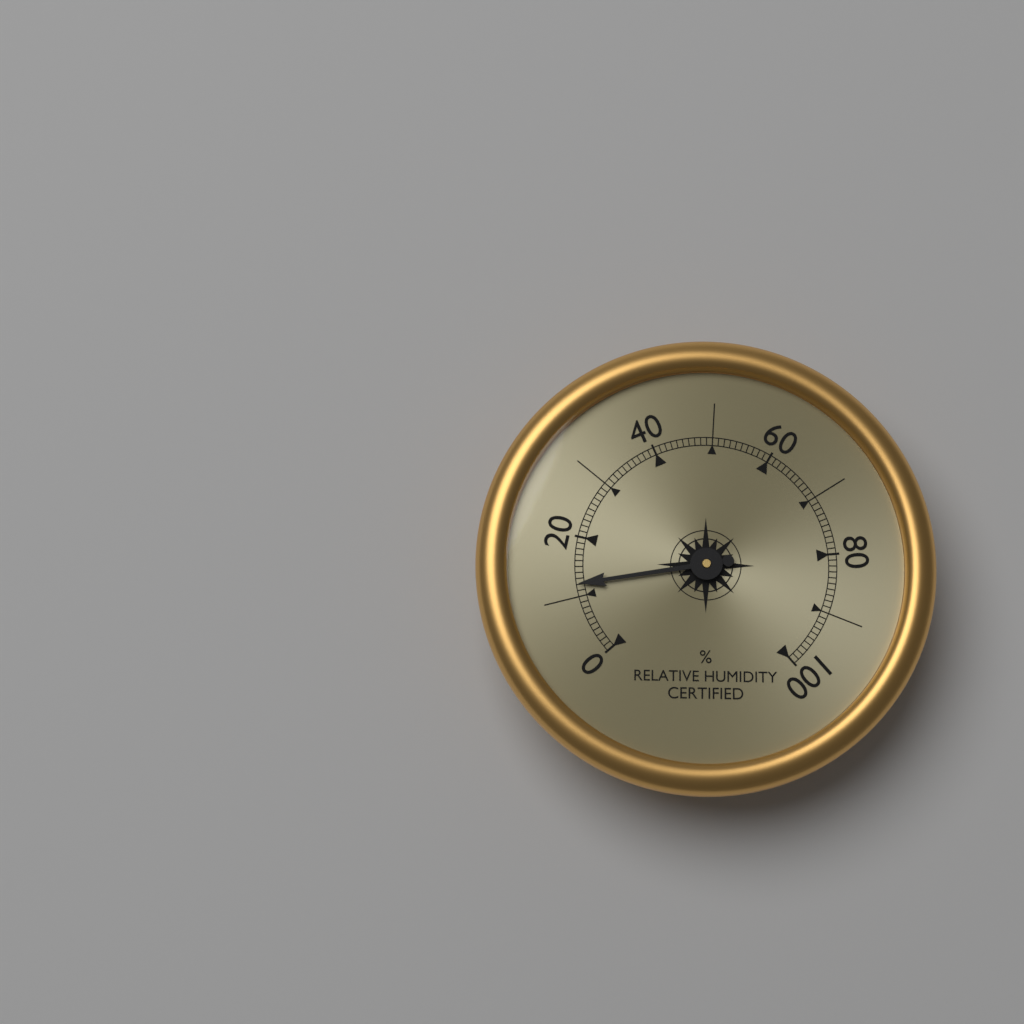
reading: 12 %
